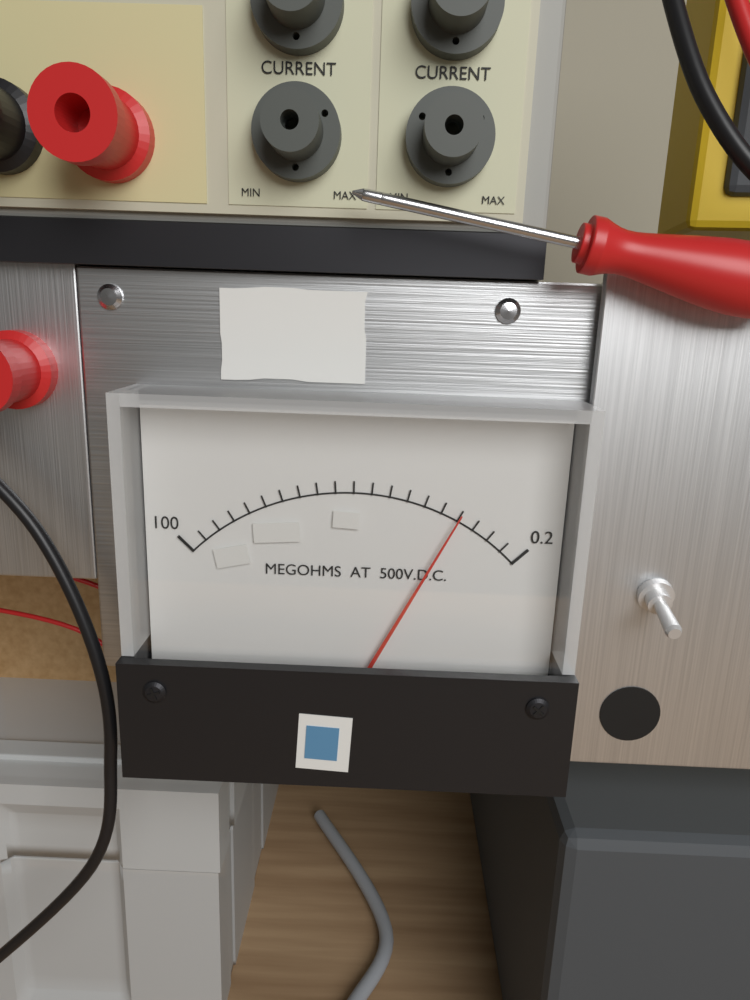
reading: 20.16 MΩ
